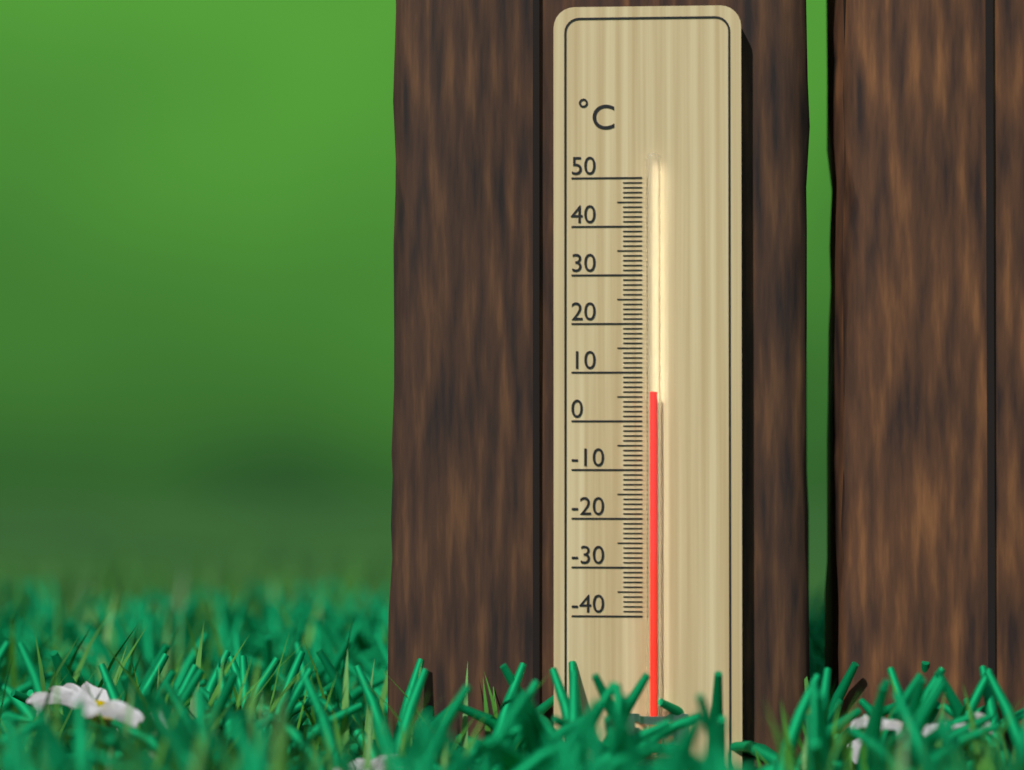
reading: 6 °C
